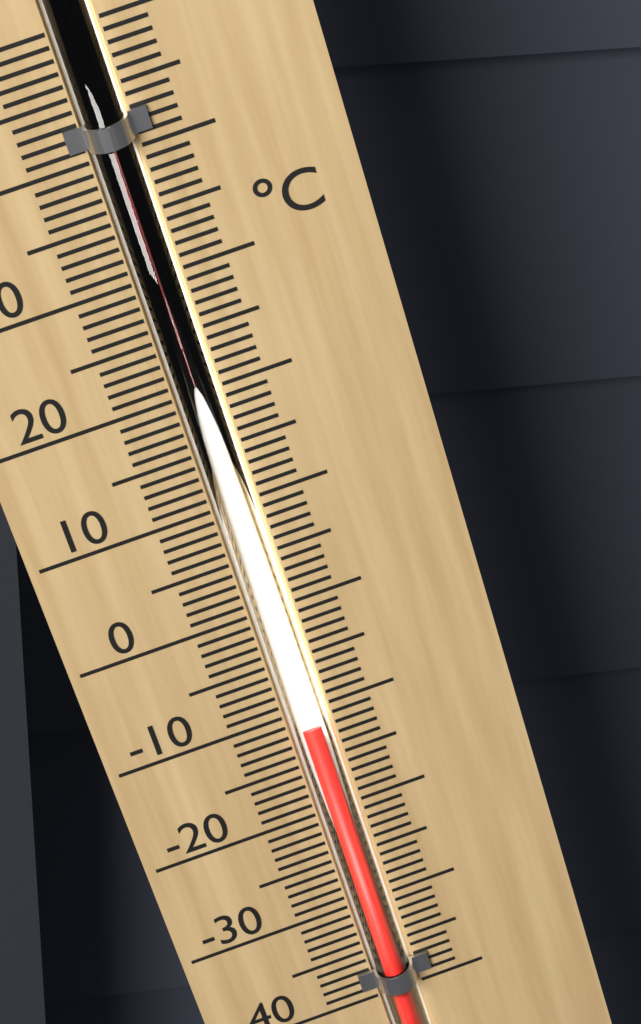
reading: -11 °C
